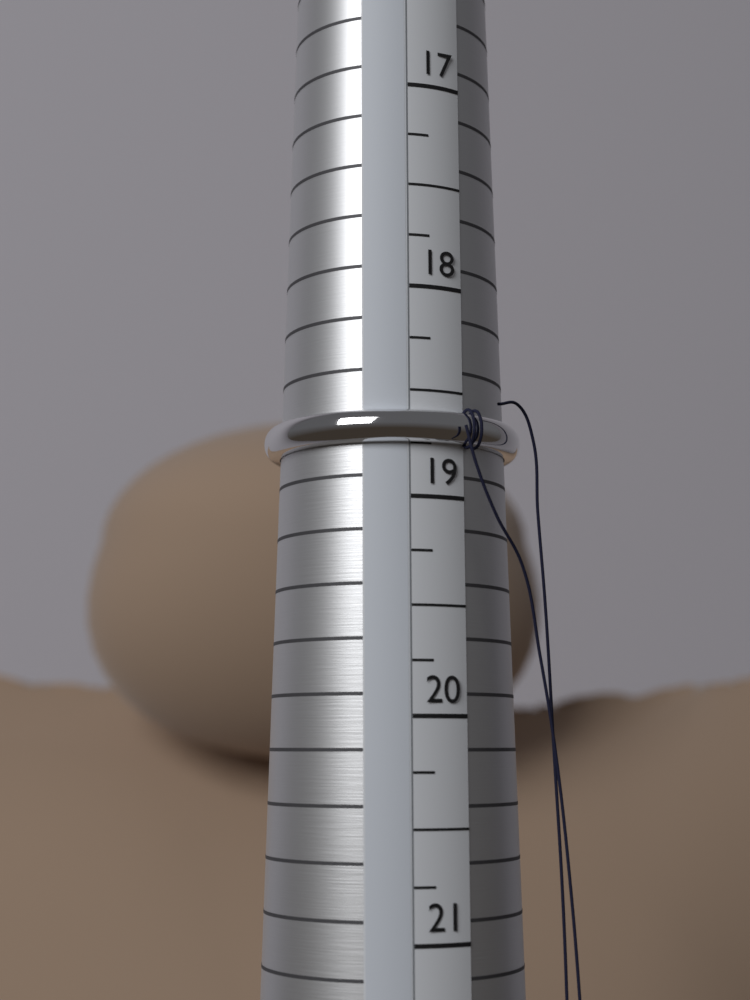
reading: 18.75 (no unit)
